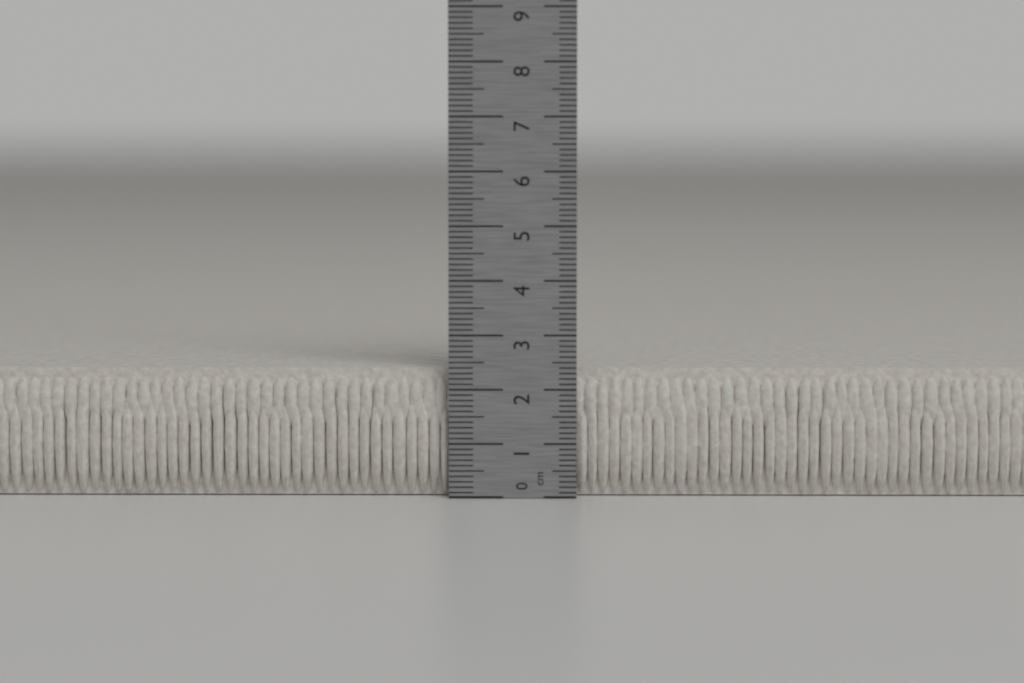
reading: 2.4 cm
